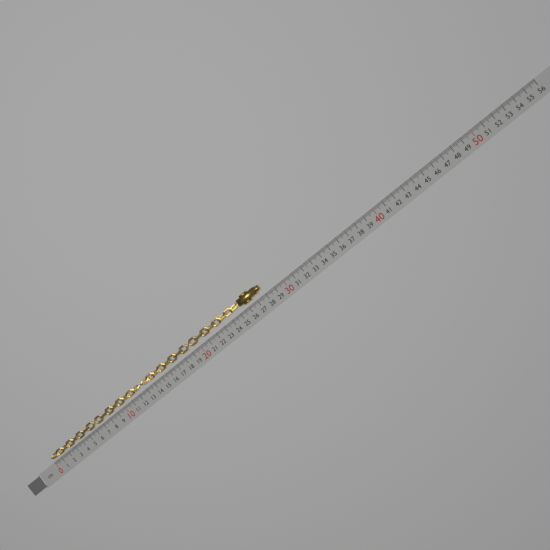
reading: 27.9 cm
